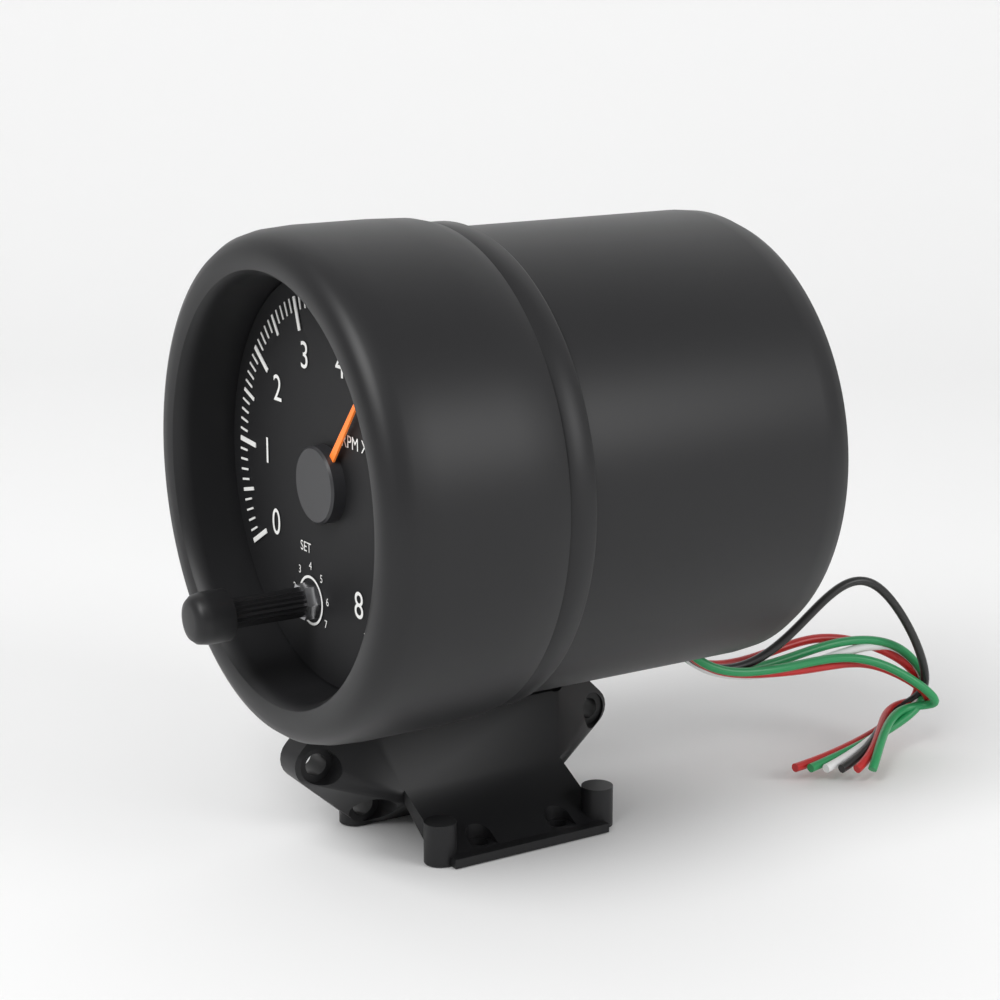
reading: 4.7 RPM x1000
